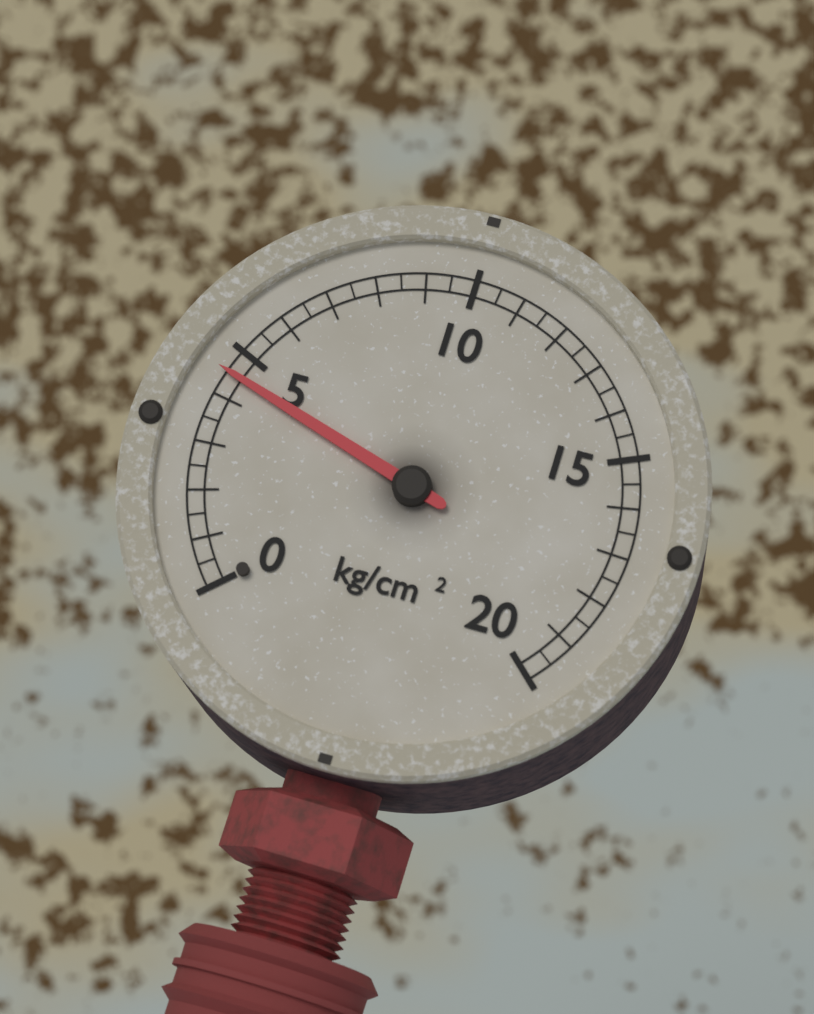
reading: 4.5 kg/cm²
